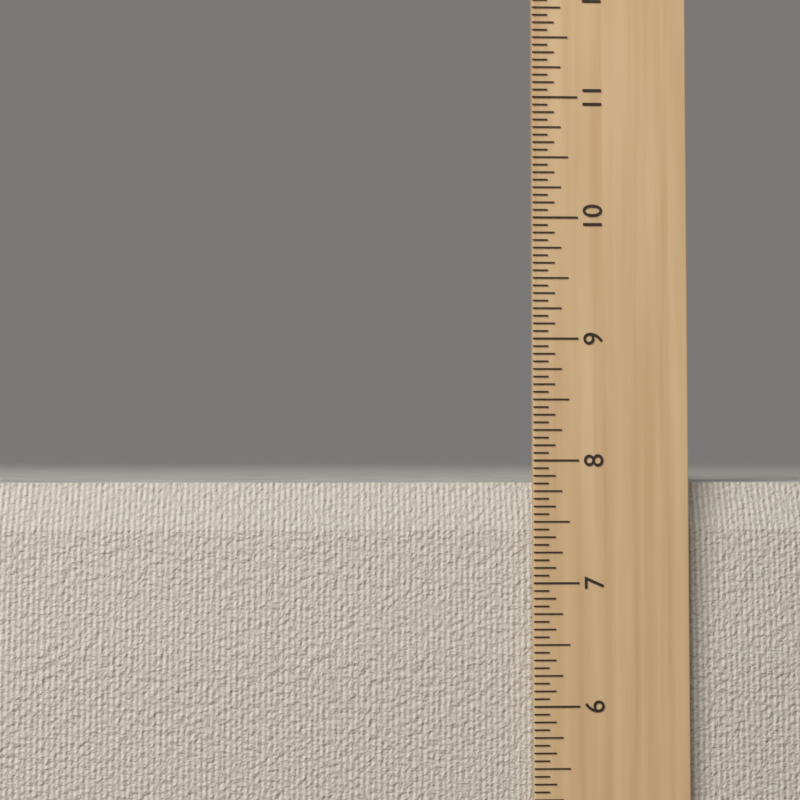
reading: 7.8125 in
